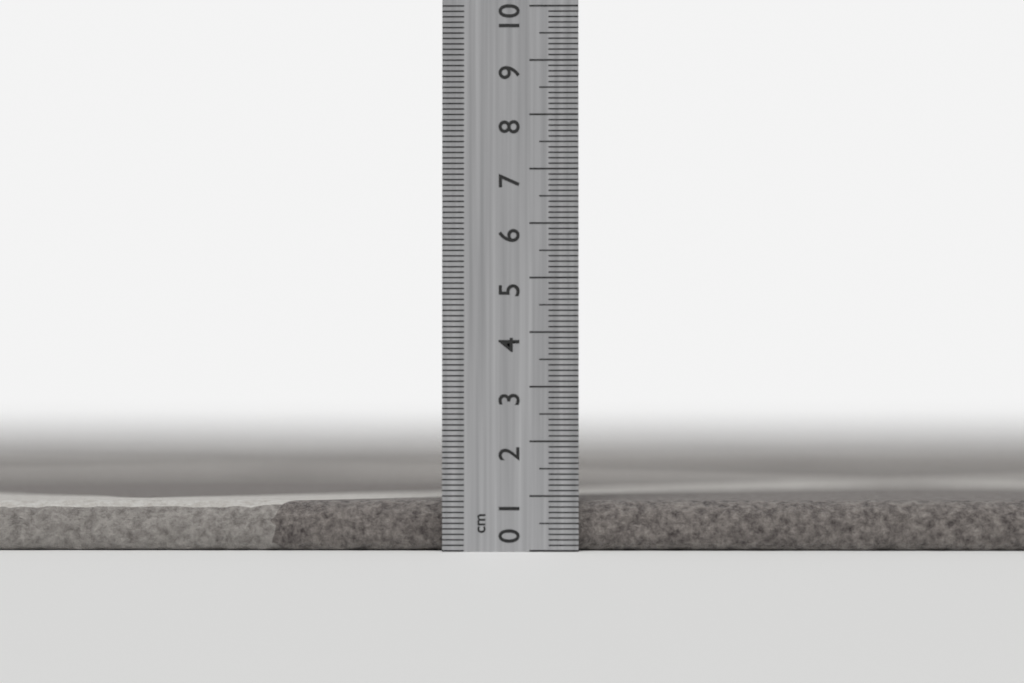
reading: 0.9 cm
